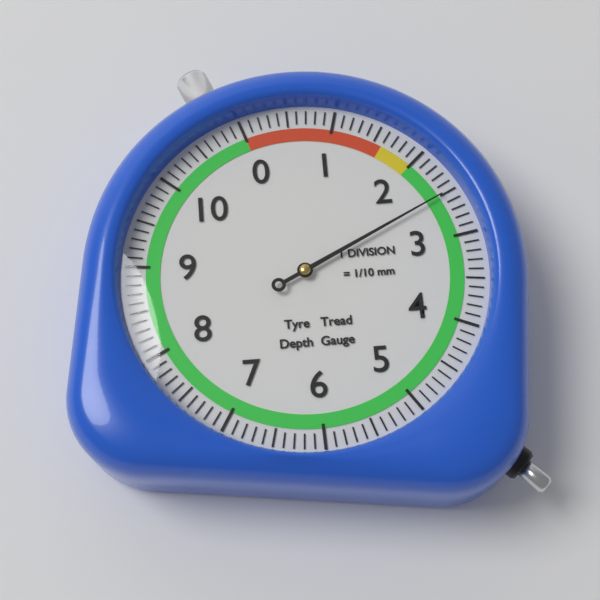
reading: 2.5 mm
